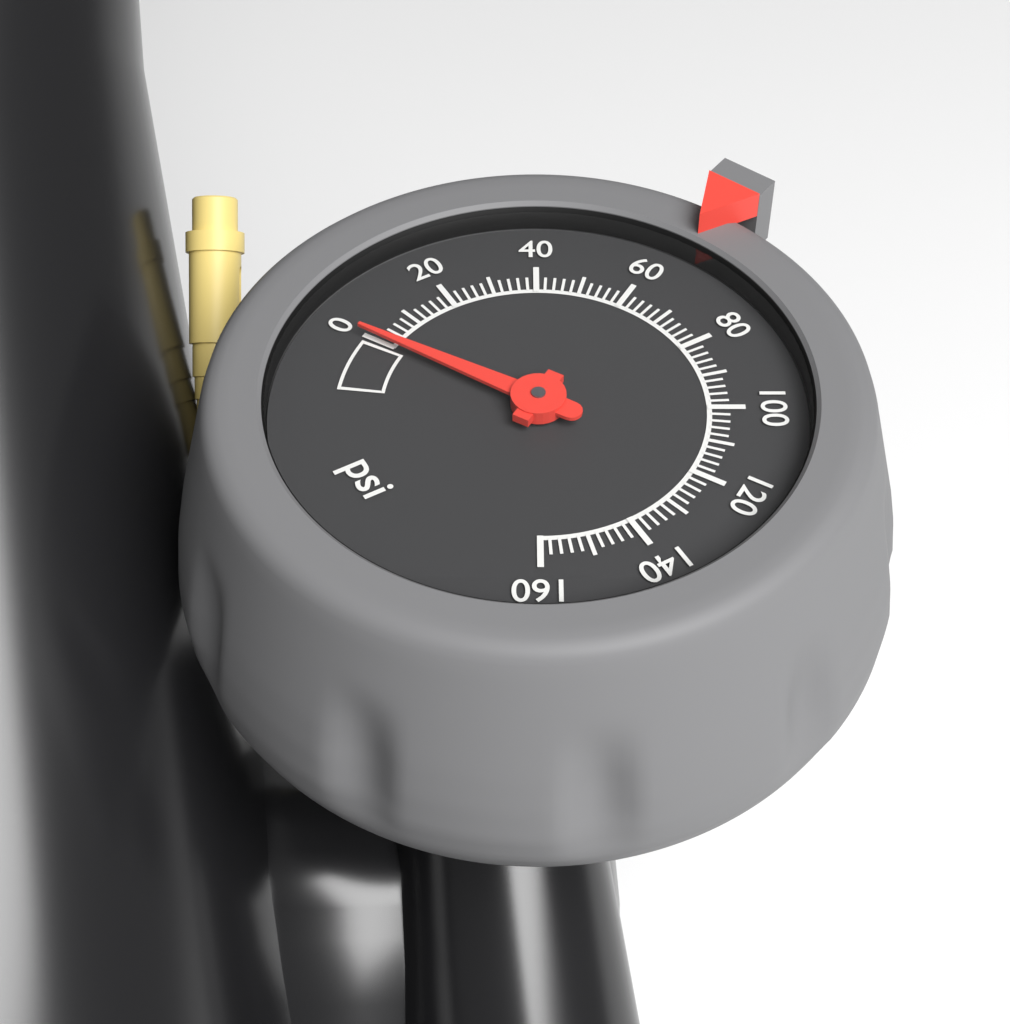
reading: 0 psi
